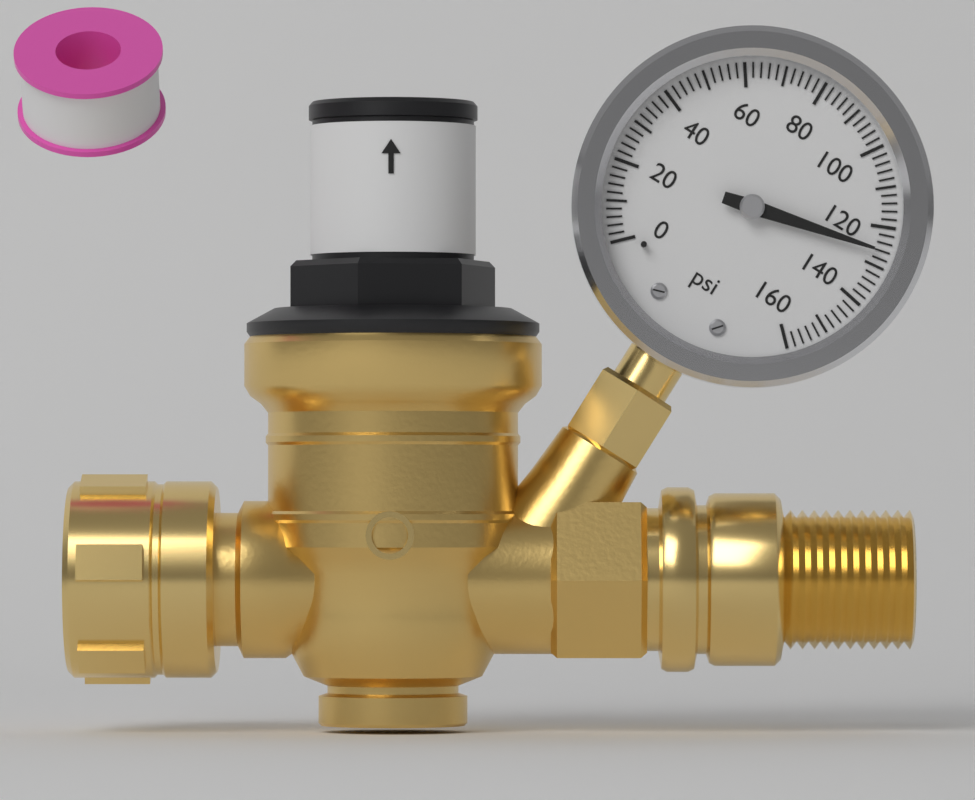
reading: 126 psi
